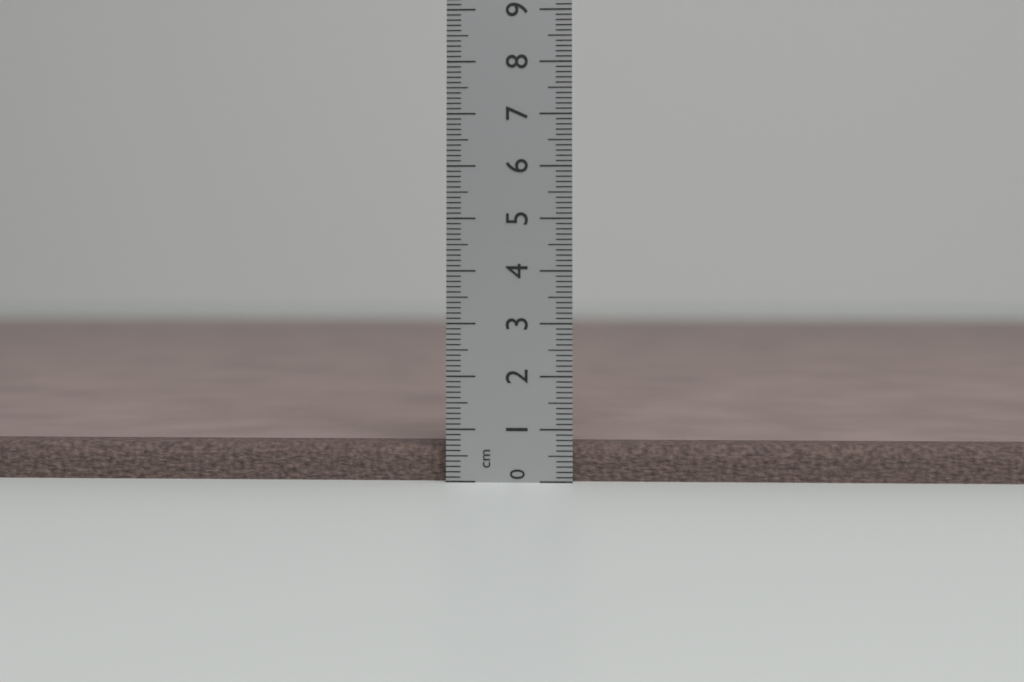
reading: 0.7 cm
